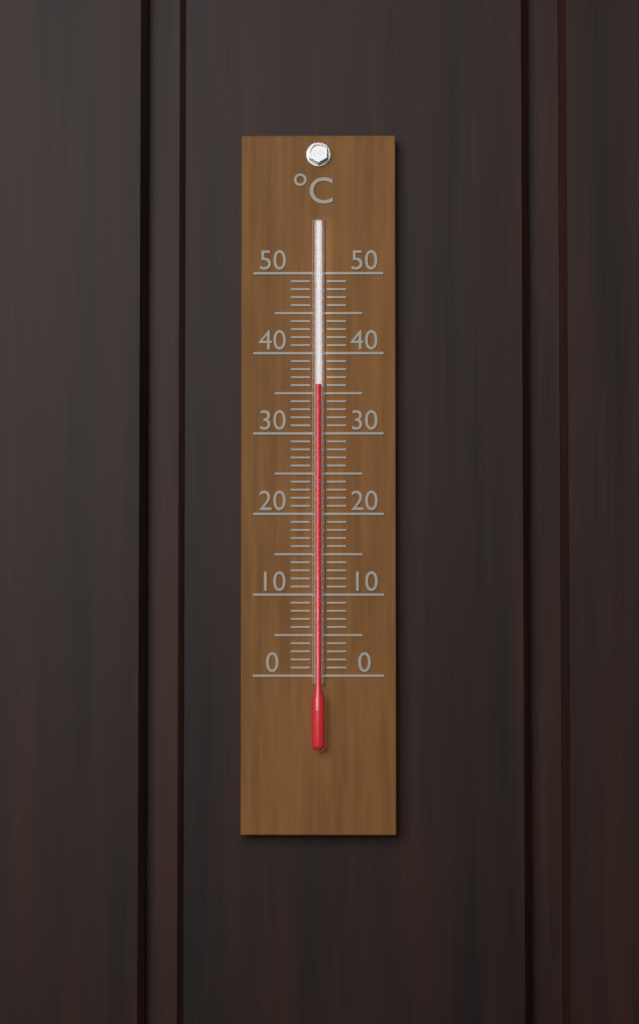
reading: 36 °C
